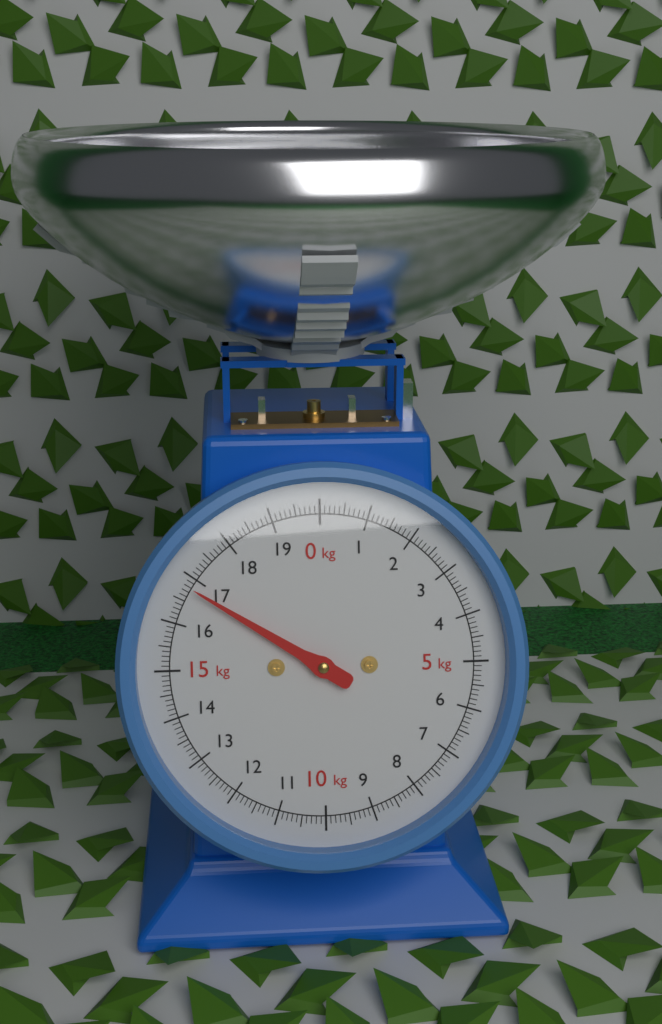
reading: 16.8 kg
